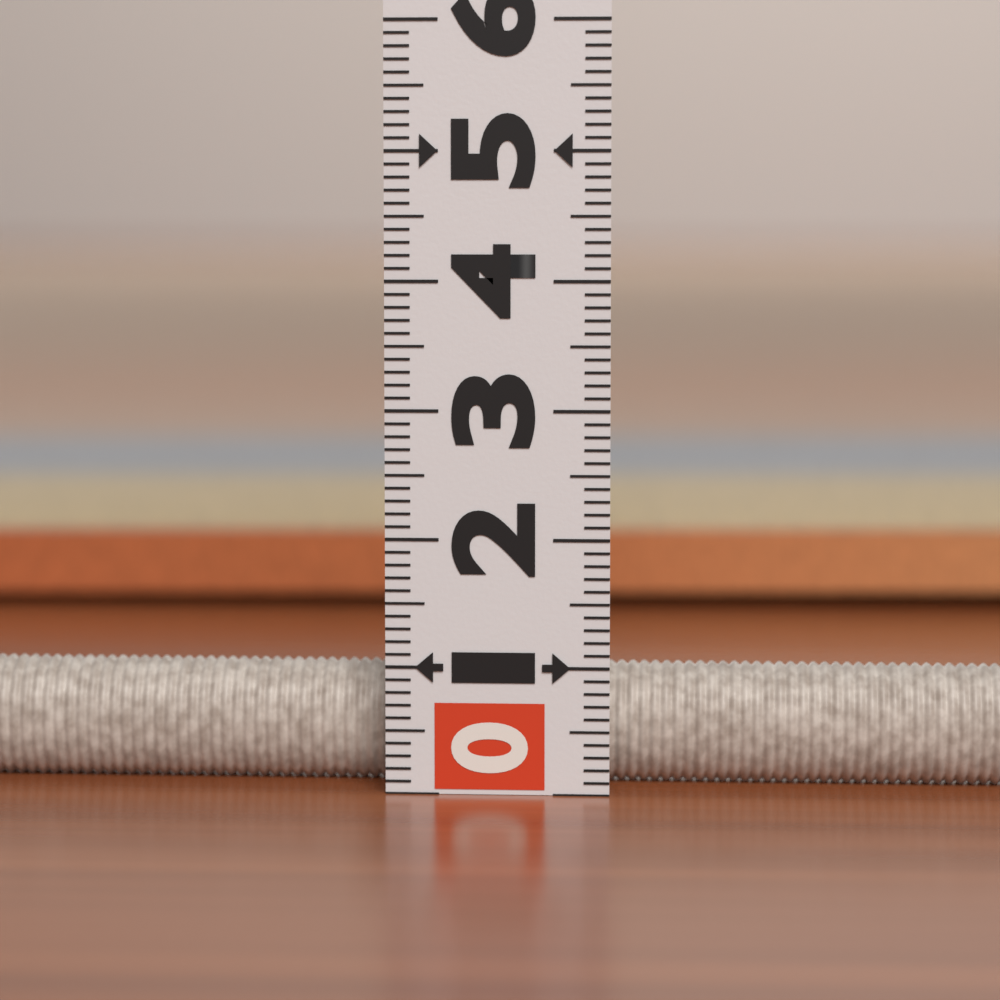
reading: 1.1 (no unit)
